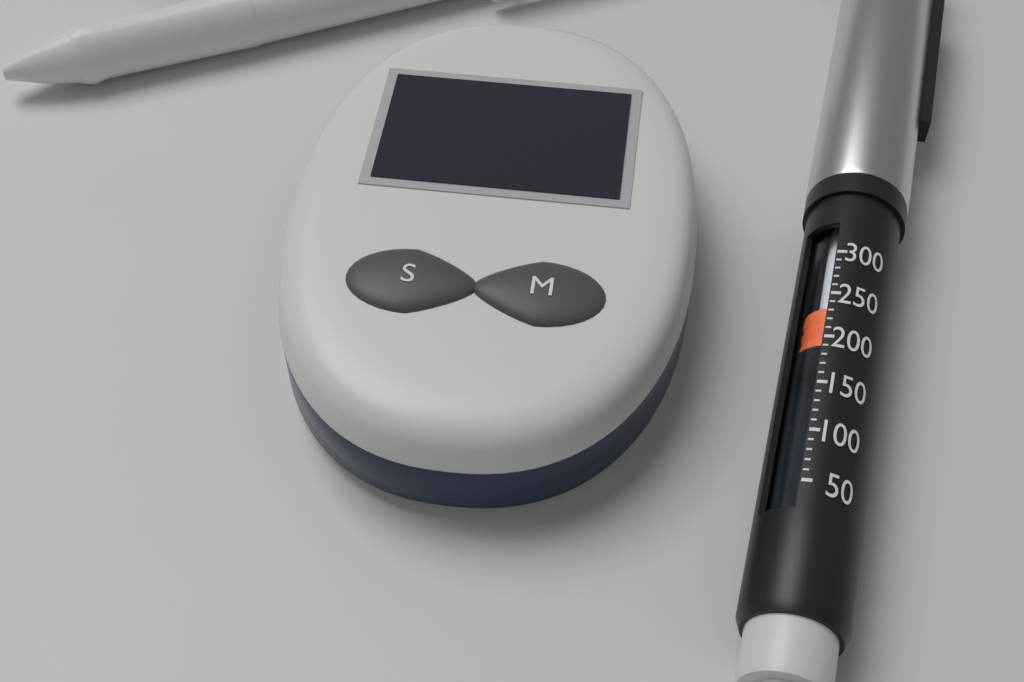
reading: 200 (no unit)
